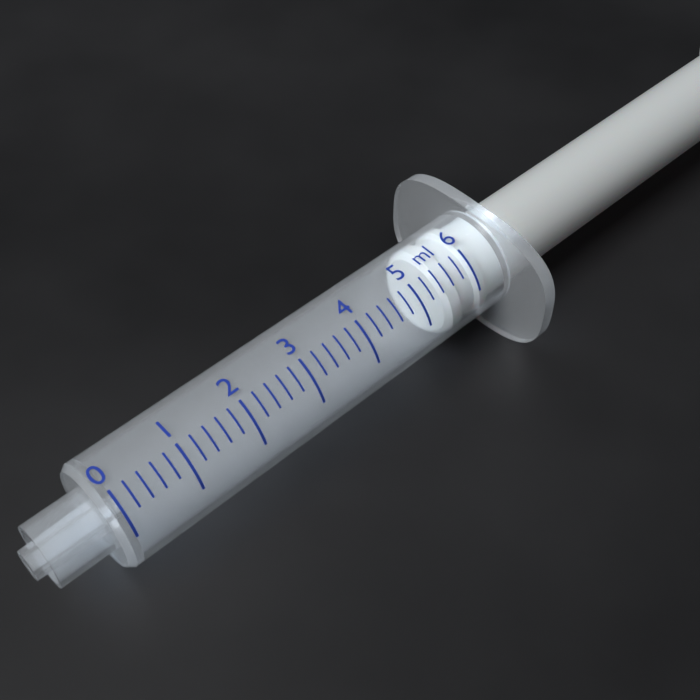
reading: 5.4 ml
